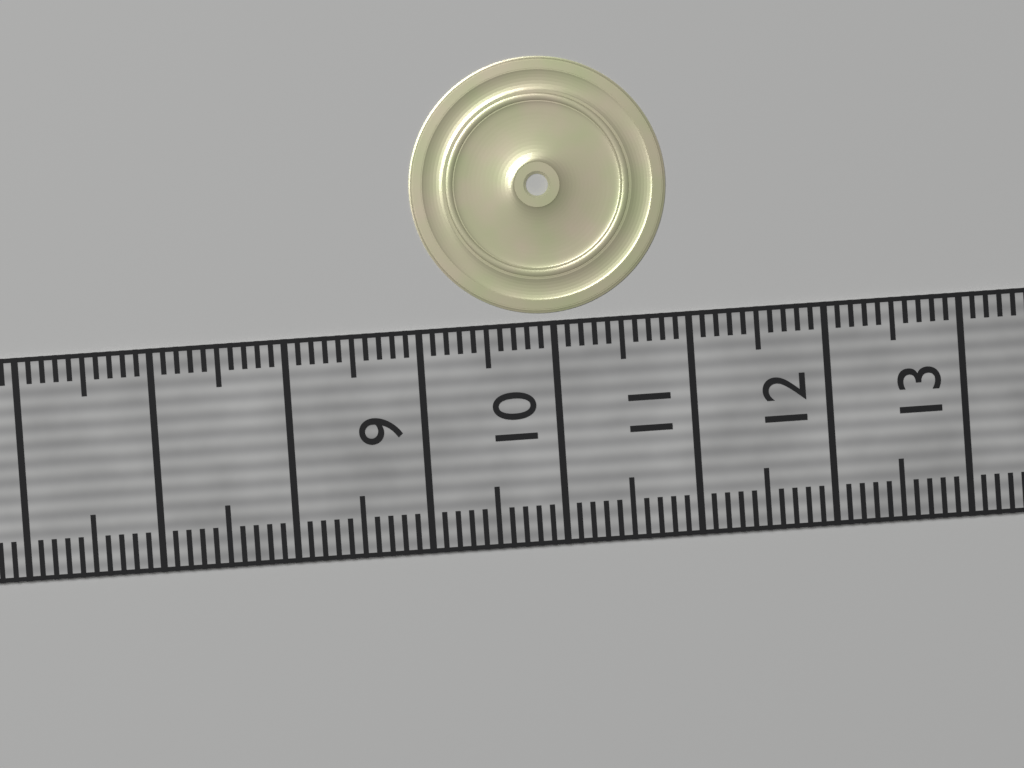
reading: 10.9 (no unit)
